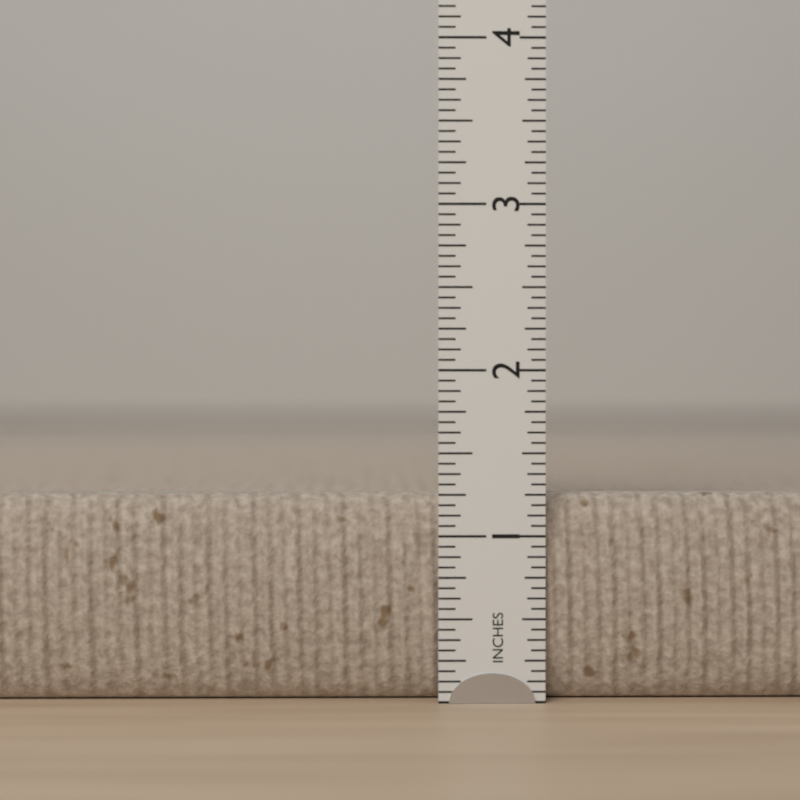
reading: 1.2500 in
